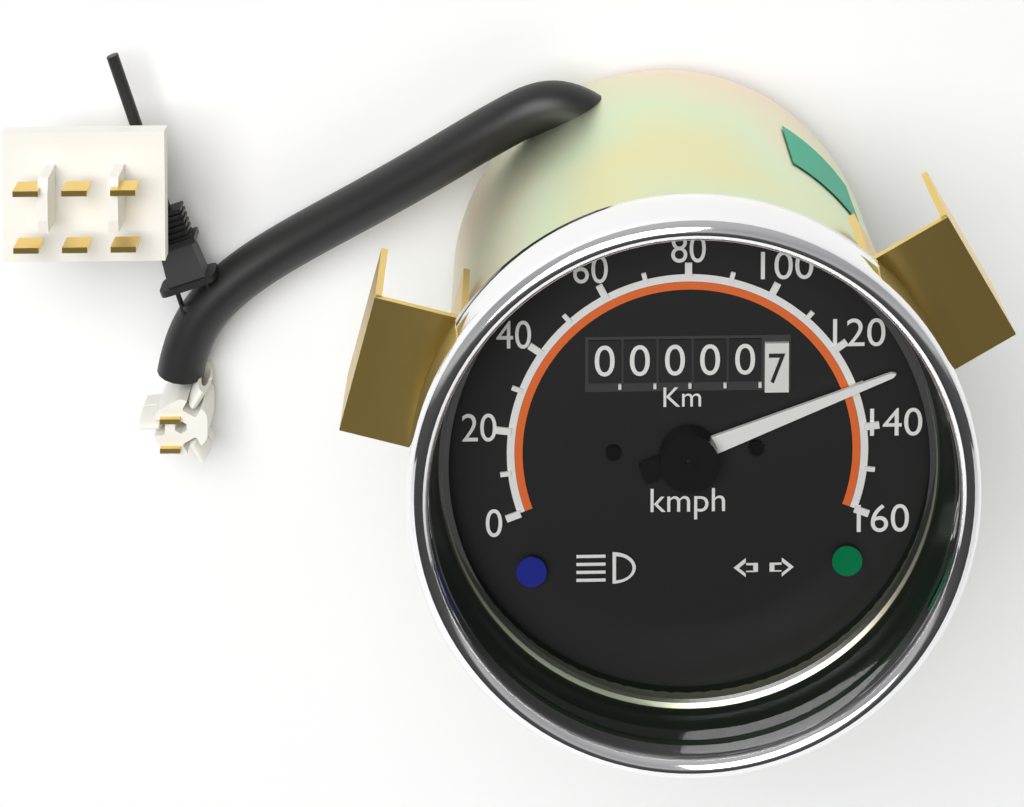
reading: 130 kmph
